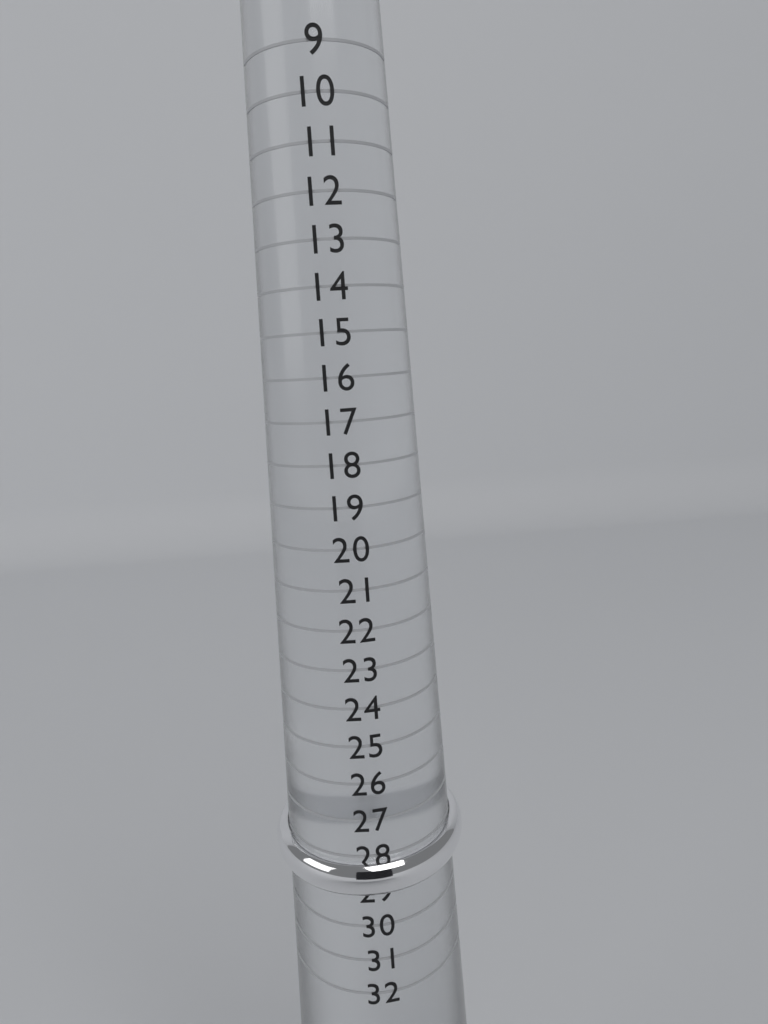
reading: 29 (no unit)
